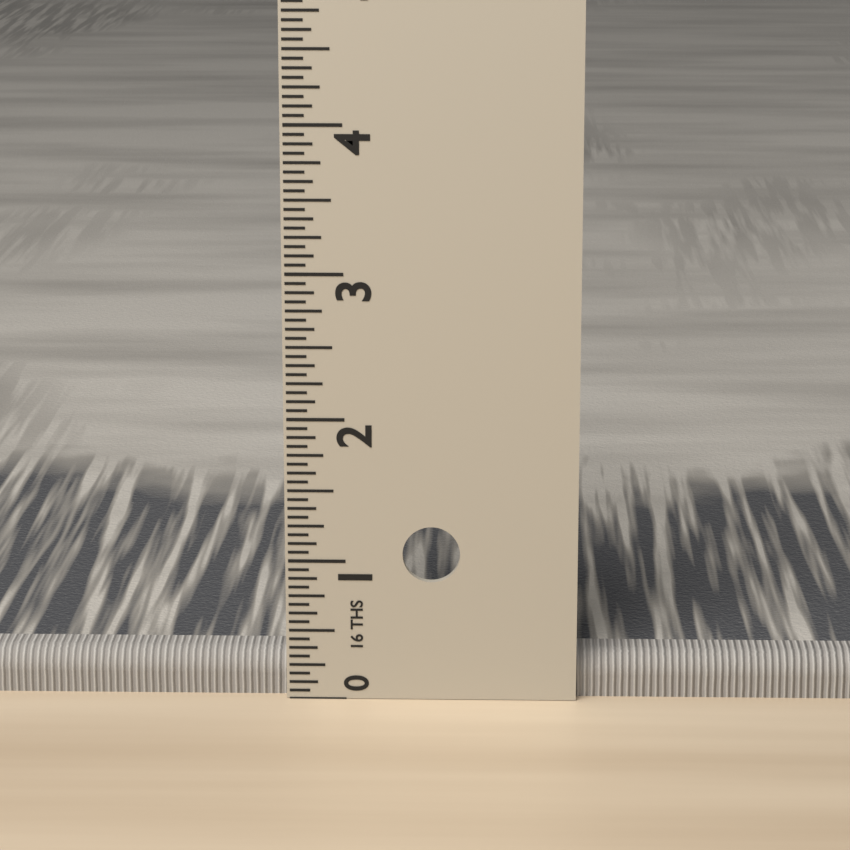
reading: 0.3125 in
